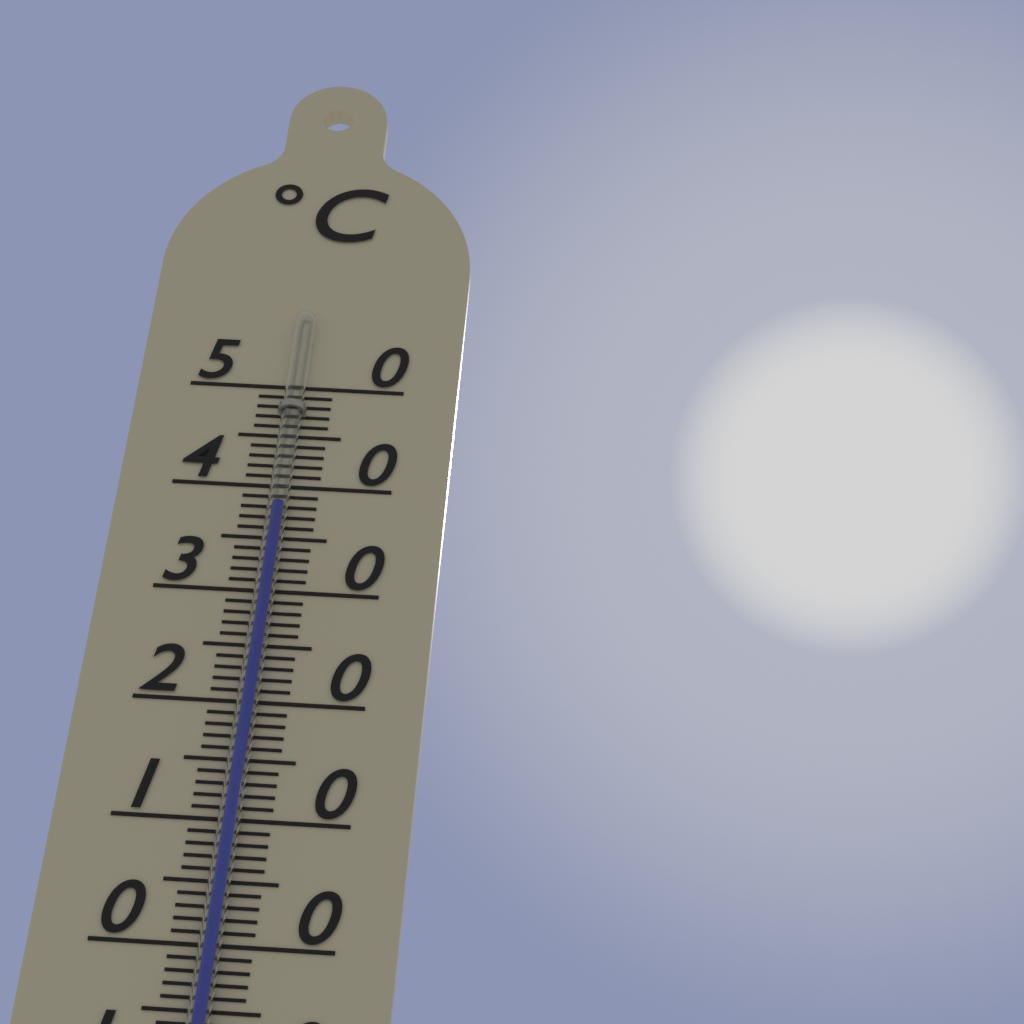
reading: 38 °C
